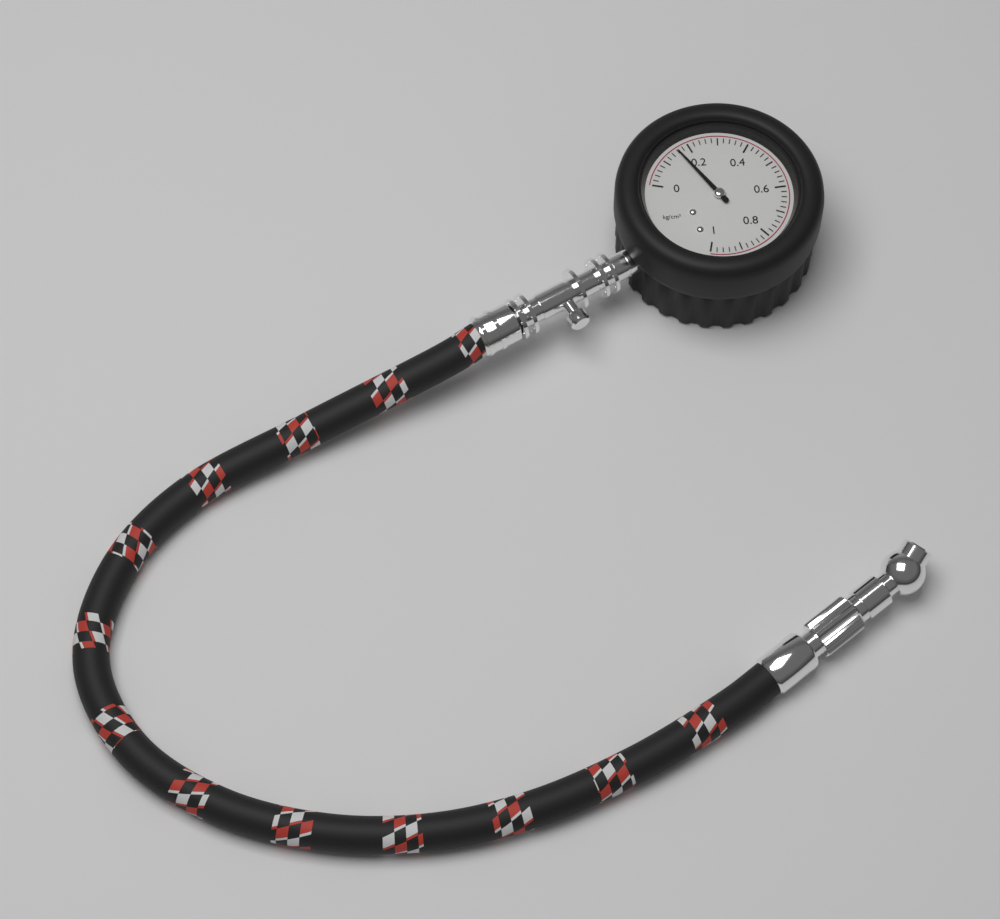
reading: 0.16 kg/cm²
